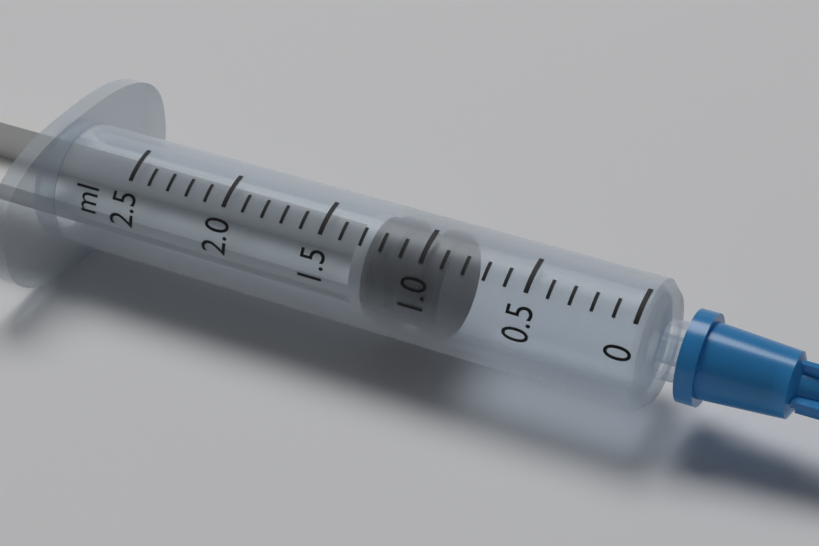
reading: 0.9 ml
